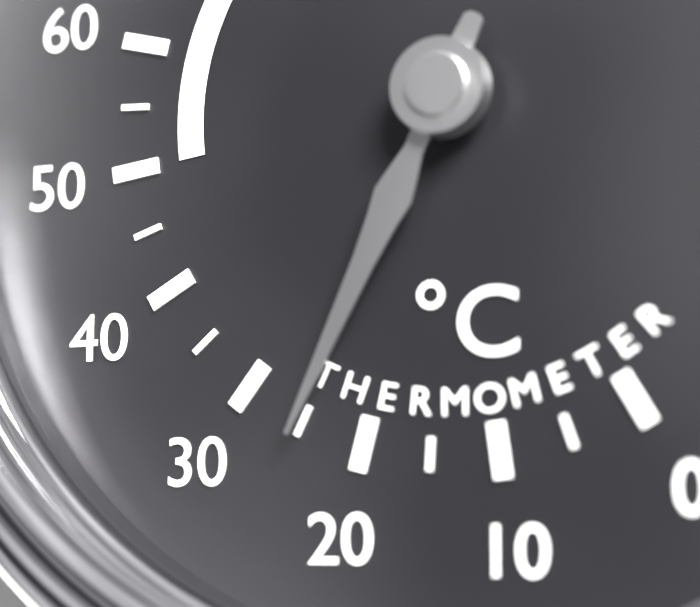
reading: 25 °C
